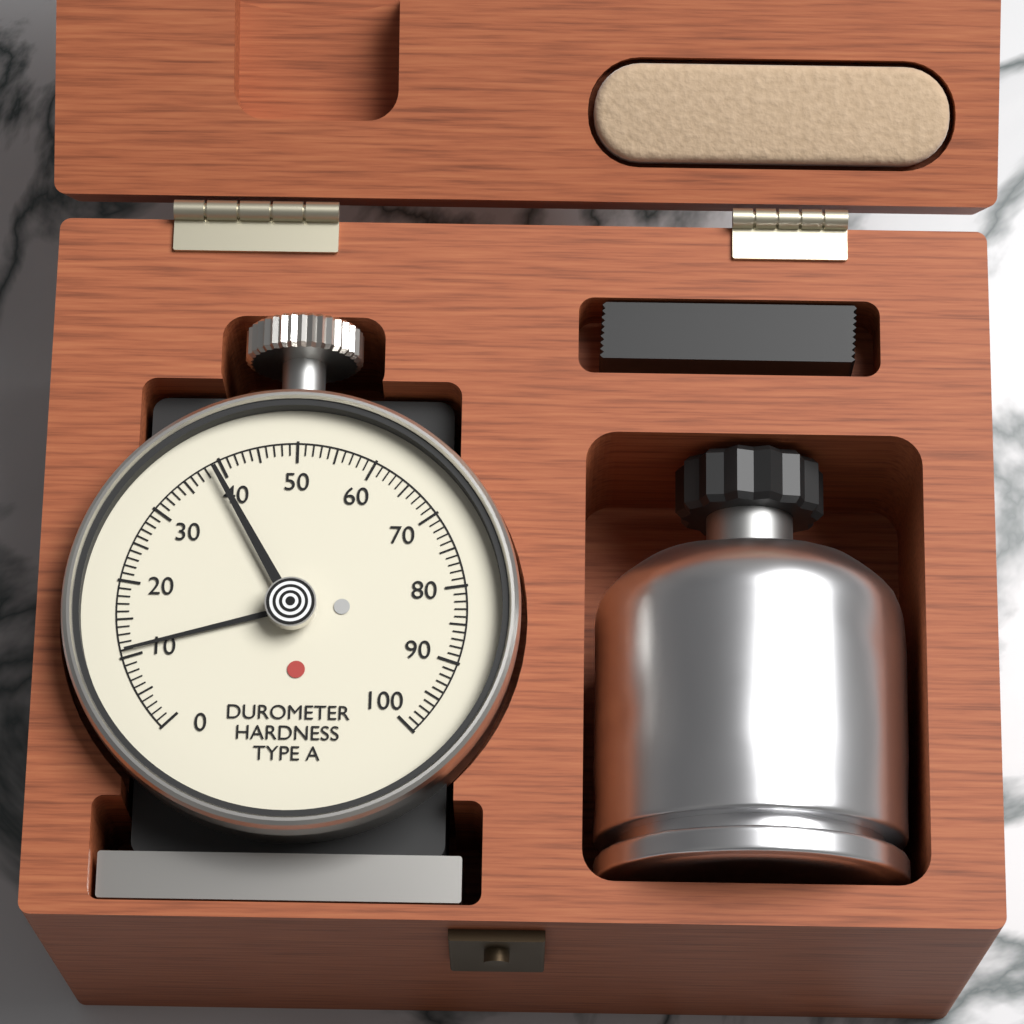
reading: 11 Shore A
